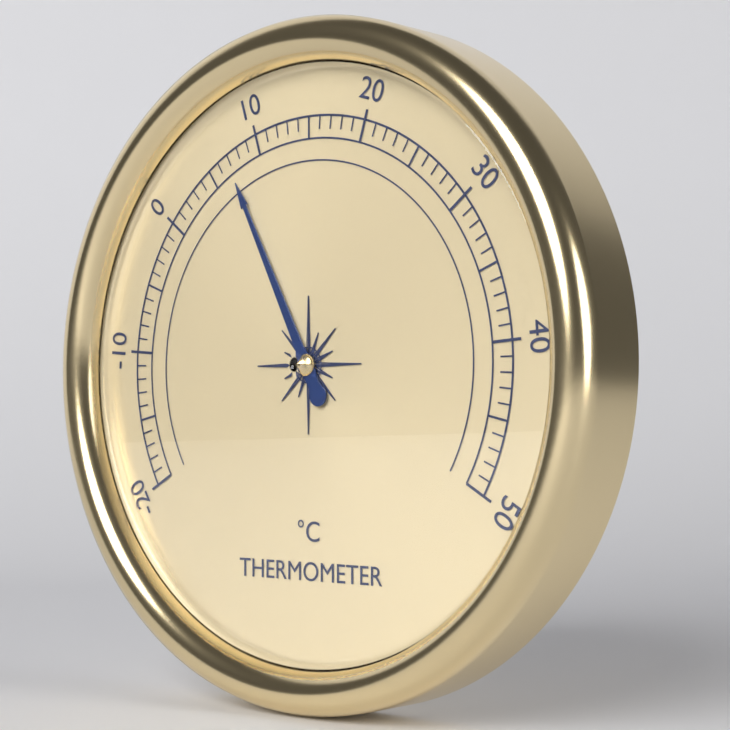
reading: 7 °C
